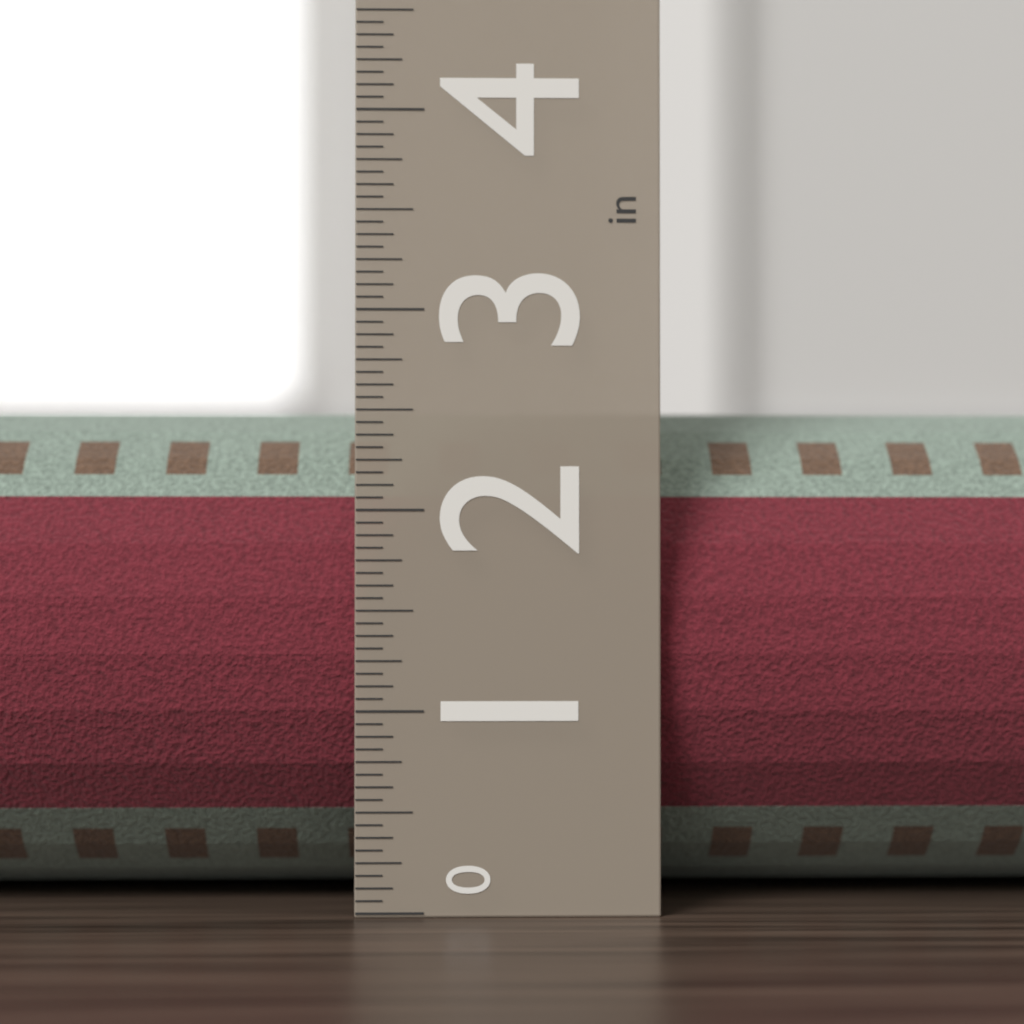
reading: 2.5625 in
